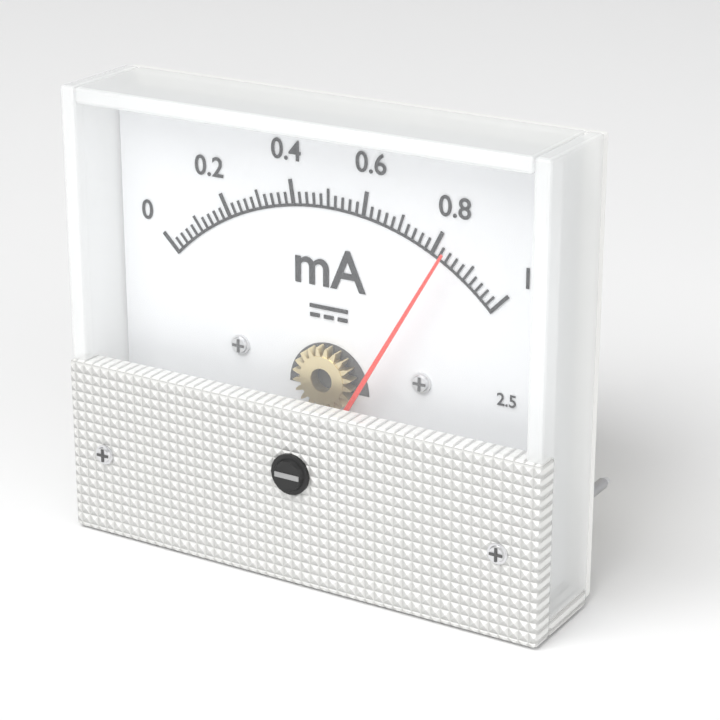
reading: 0.84 mA
